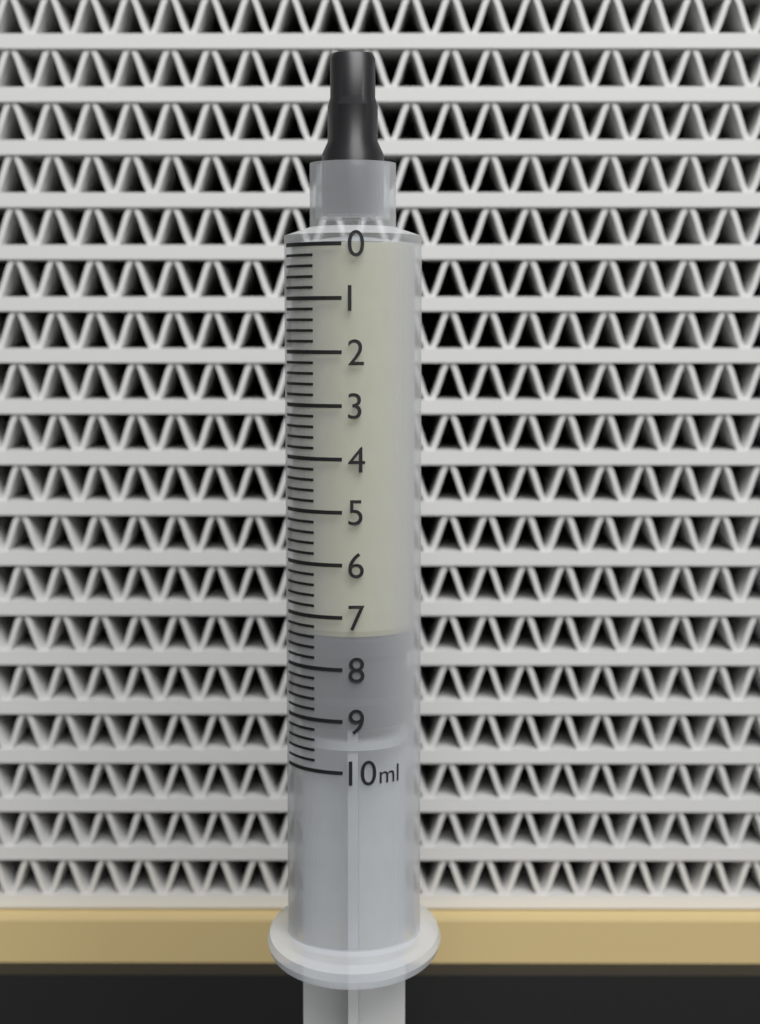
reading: 7.4 ml
